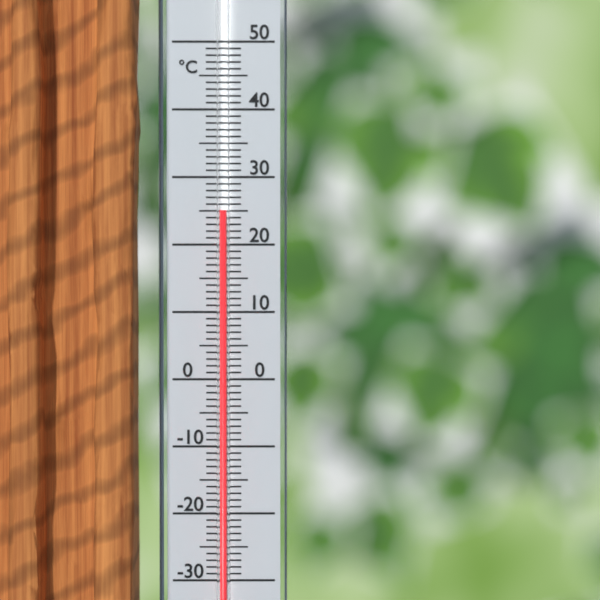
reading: 25 °C
